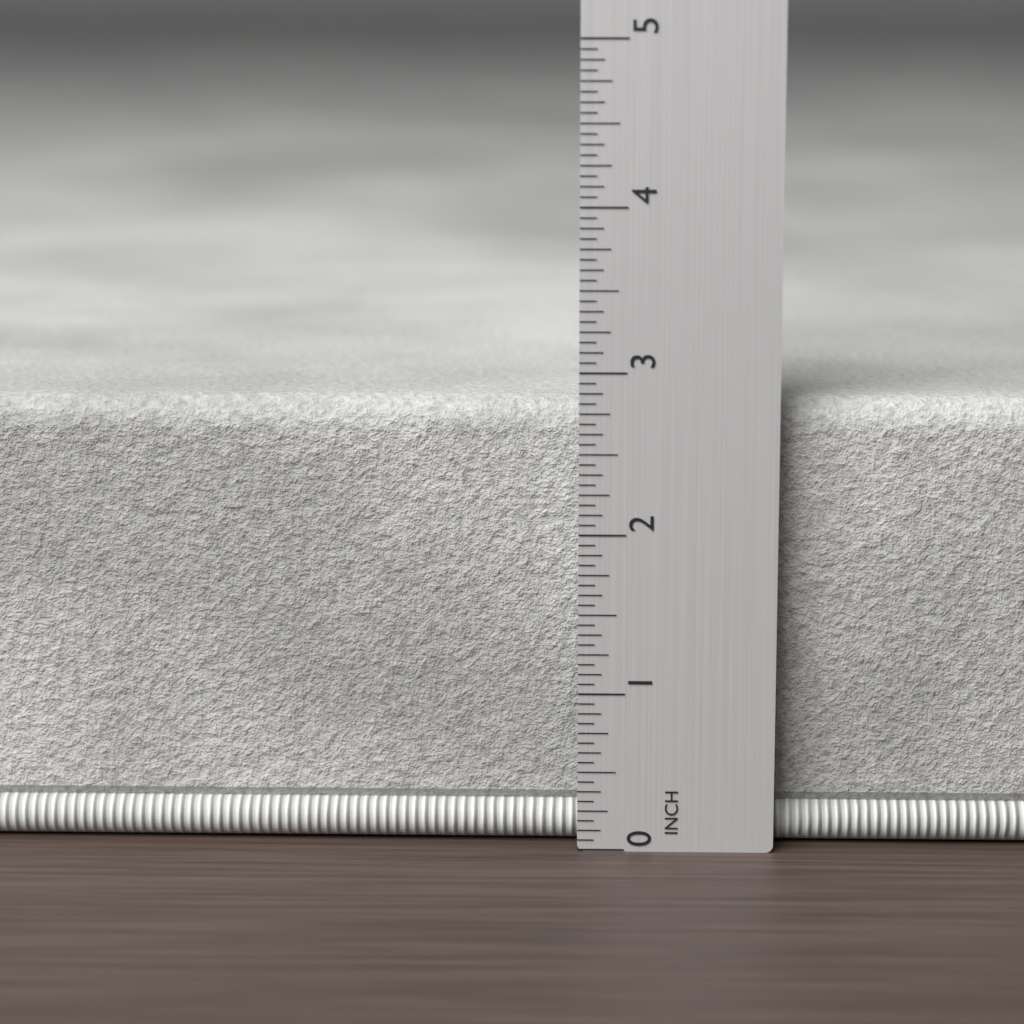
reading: 2.8125 in
